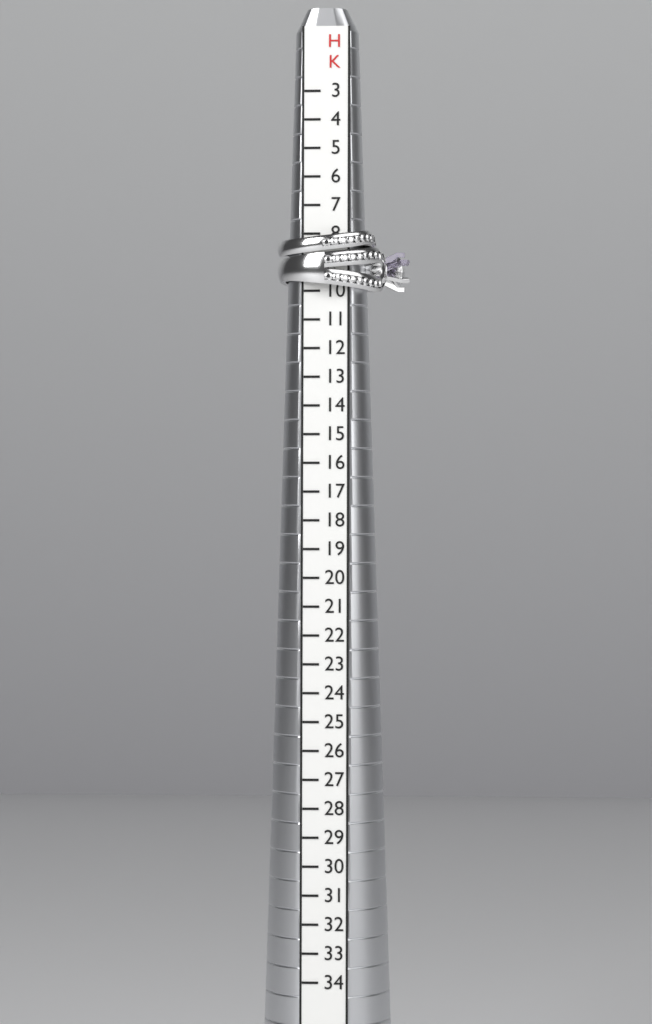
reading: 10 HK
